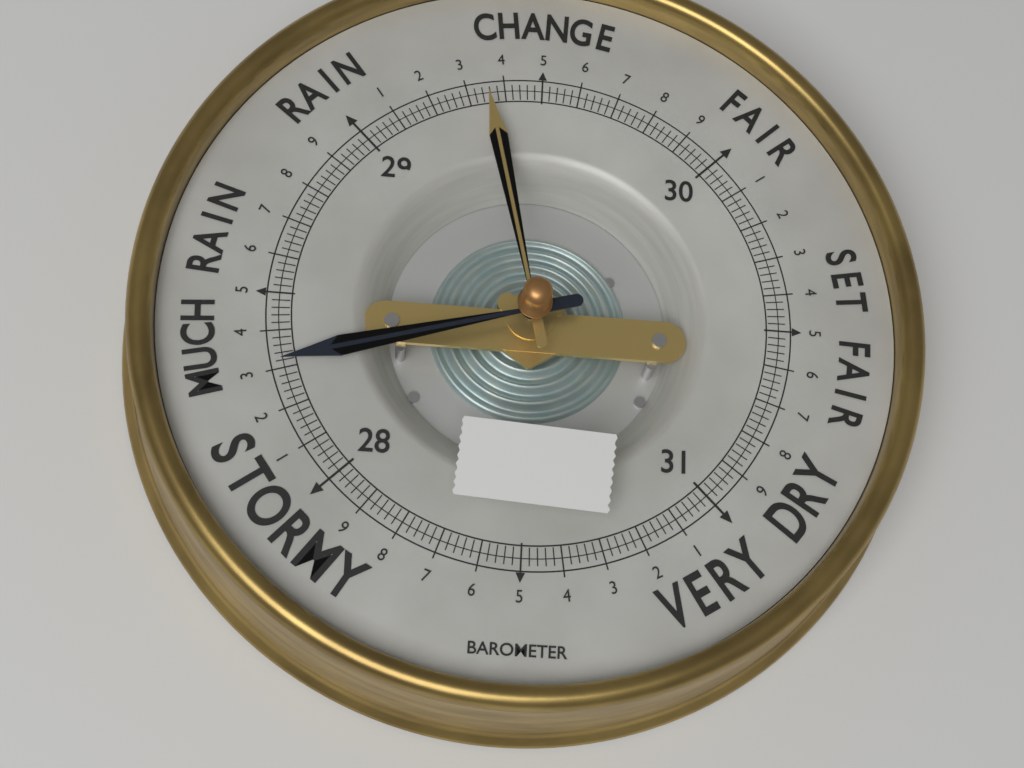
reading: 28.32 (no unit)
